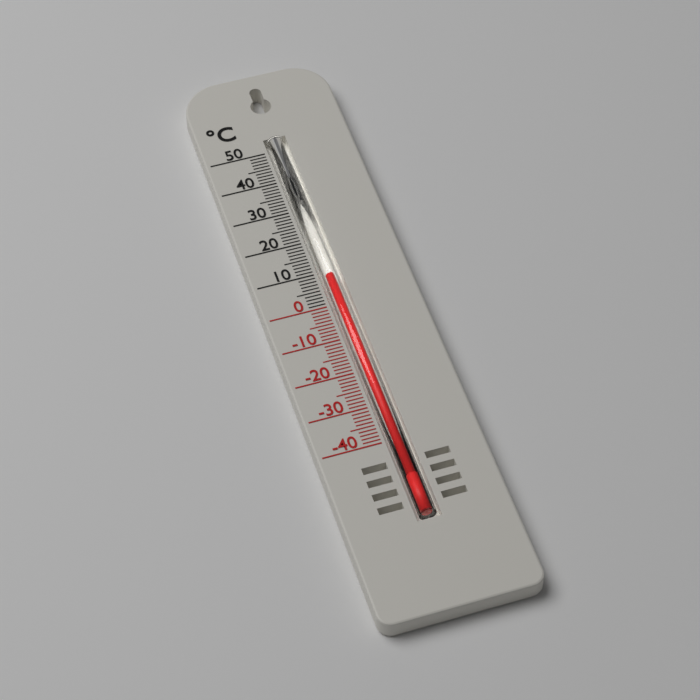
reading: 9 °C
